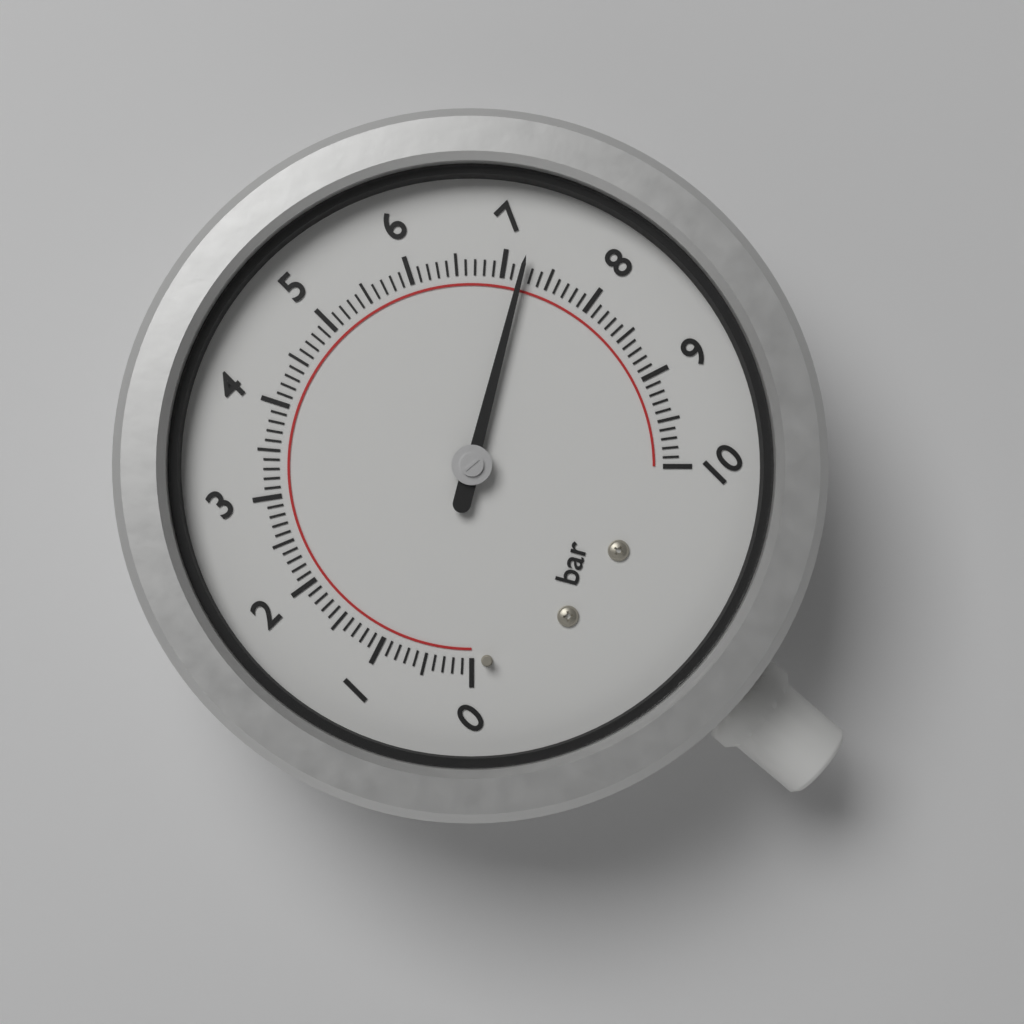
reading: 7.2 bar
